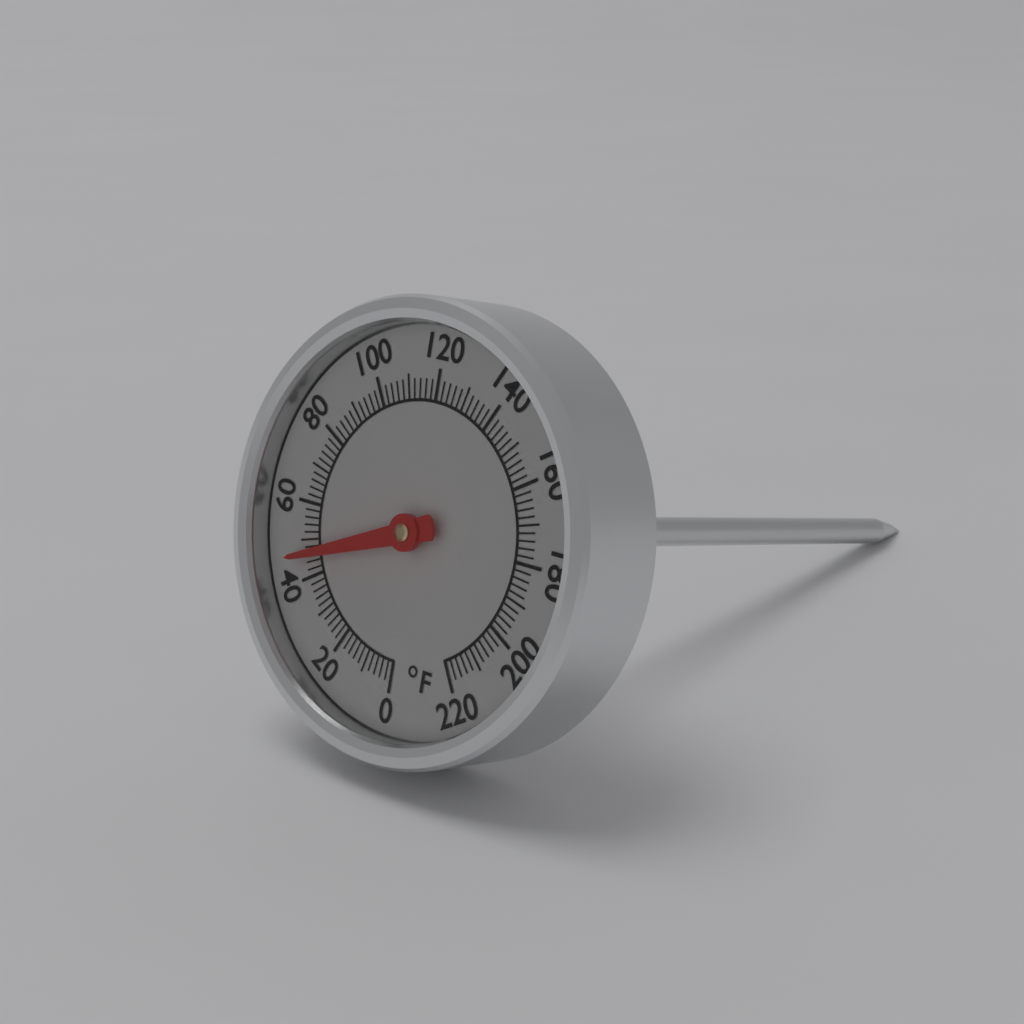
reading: 46 °F
